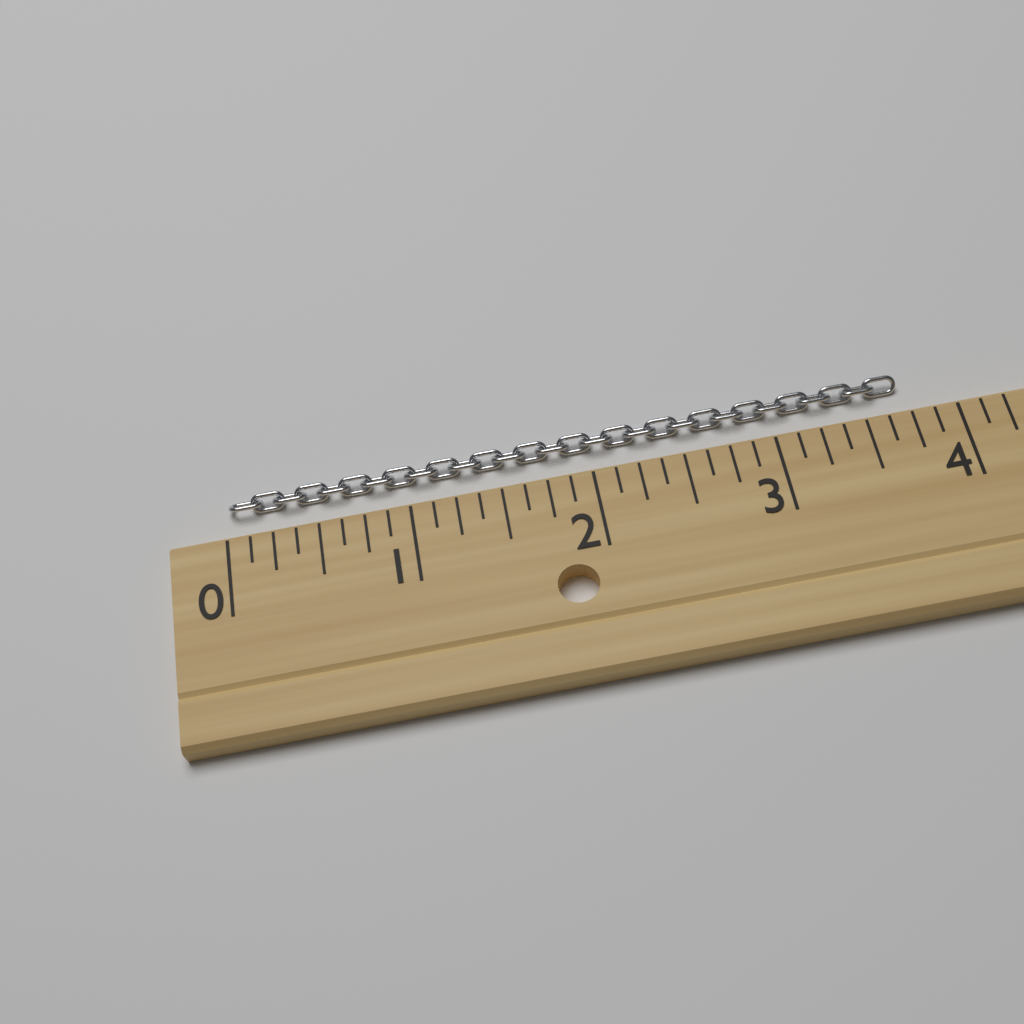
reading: 3.750 (no unit)
